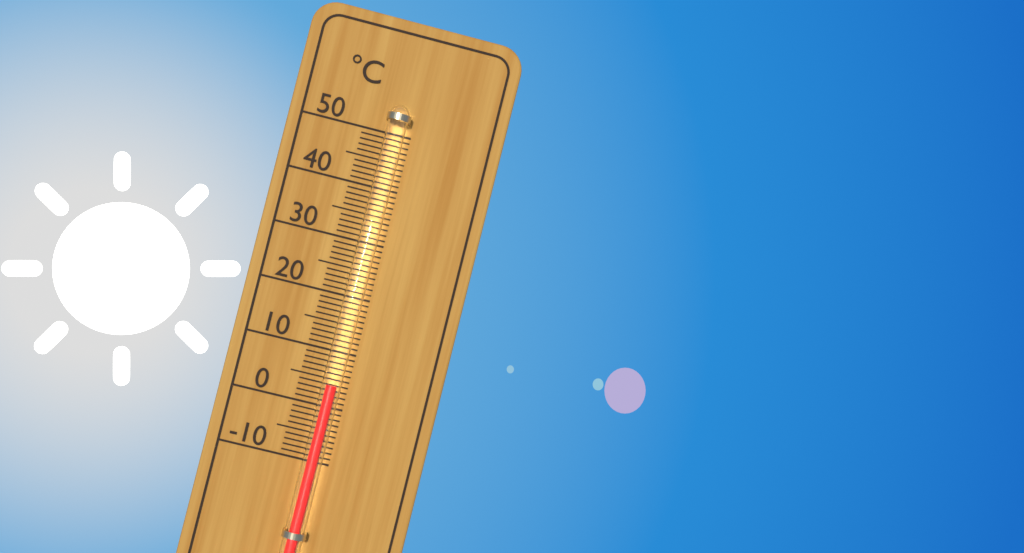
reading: 4 °C
